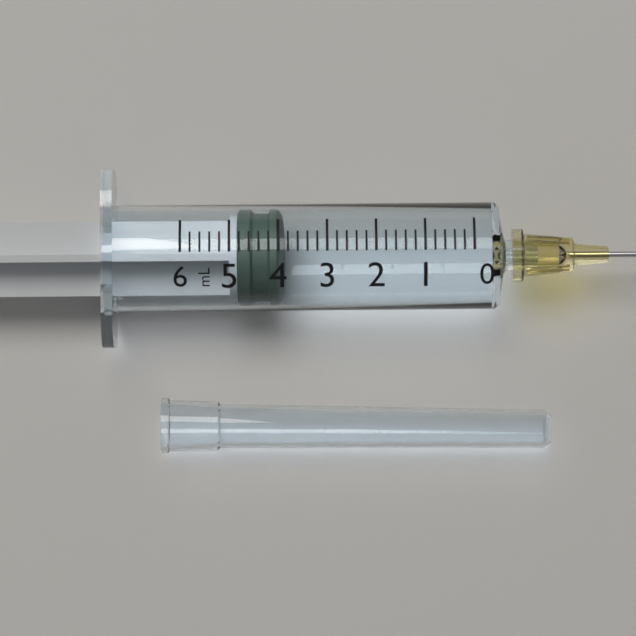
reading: 4.0 ml
